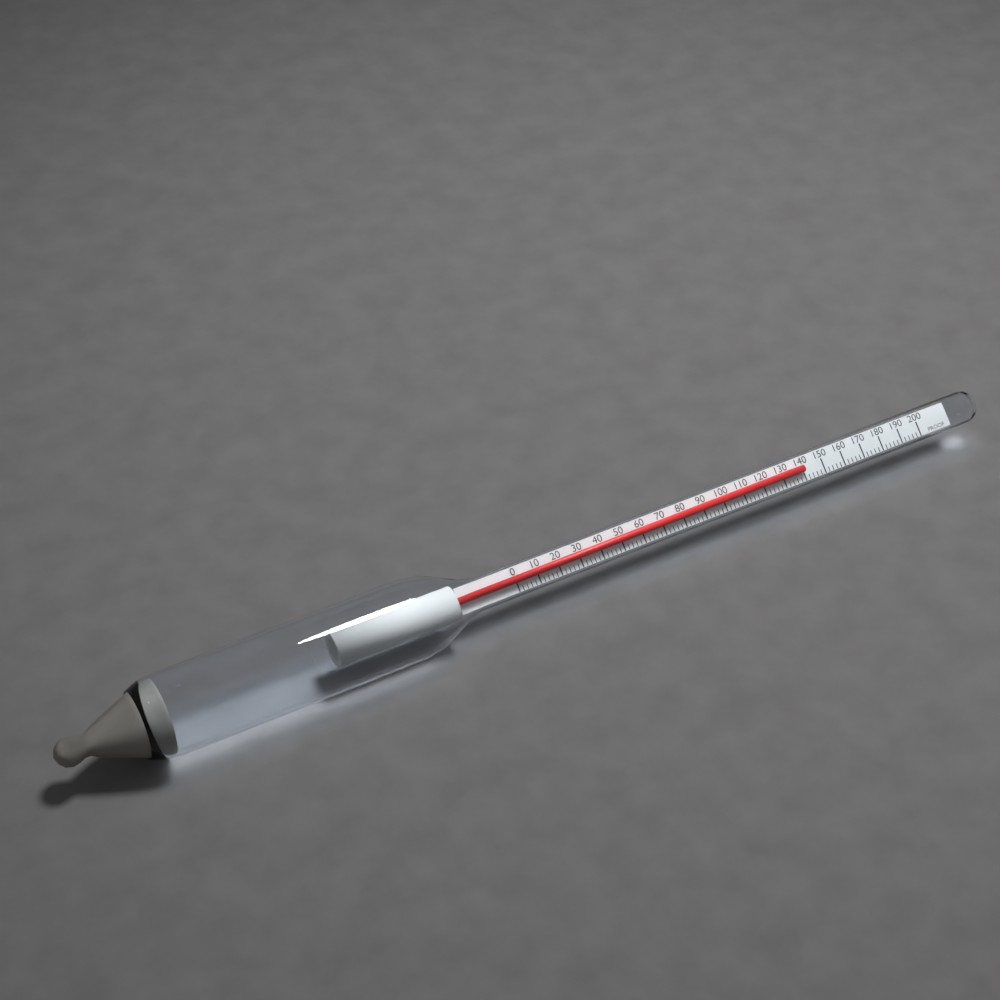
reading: 140 proof
